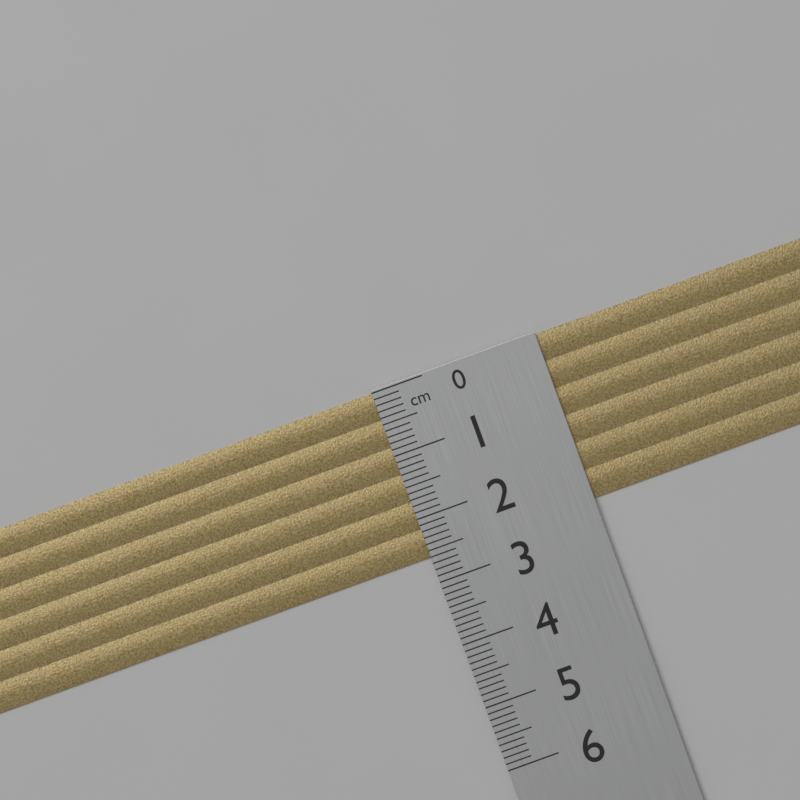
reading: 2.6 cm
